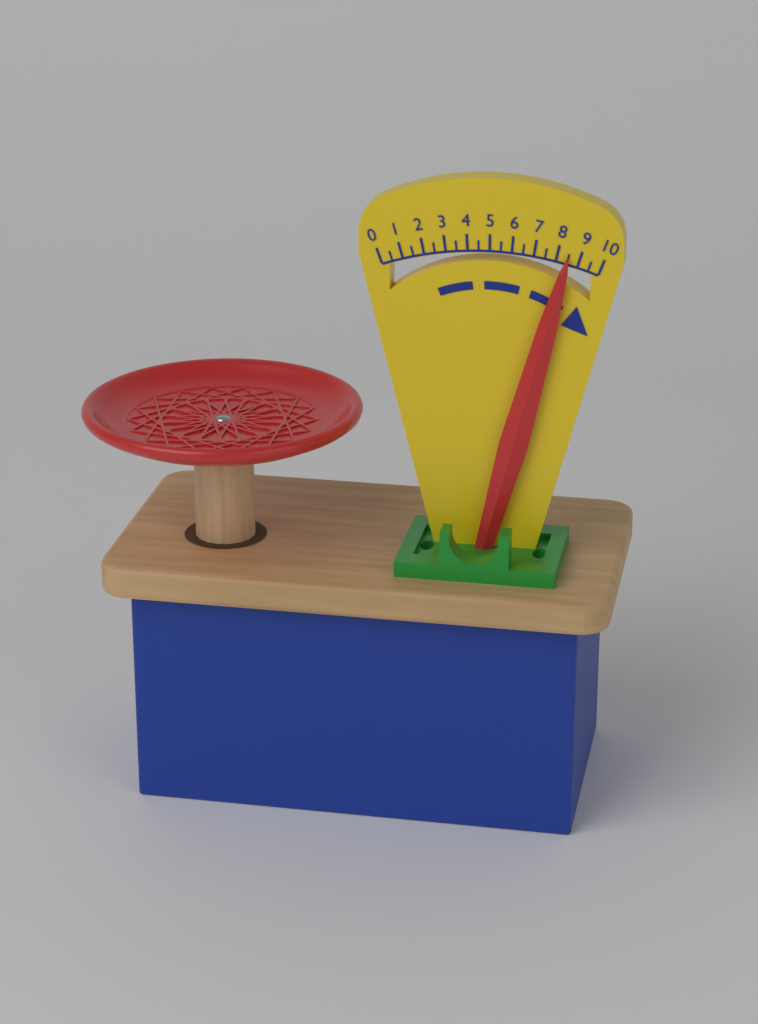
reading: 8.5 (no unit)
